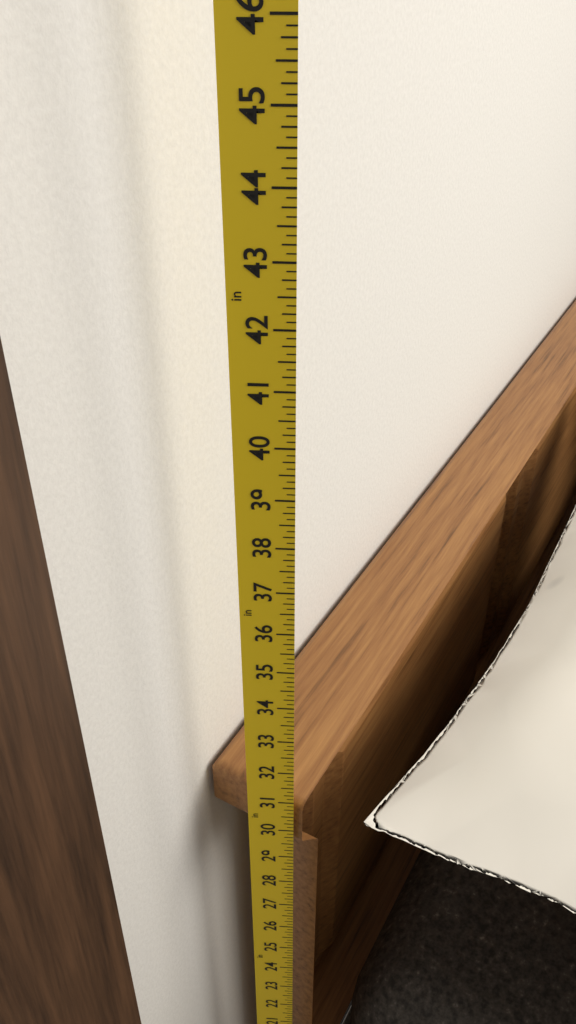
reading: 30.875 in
